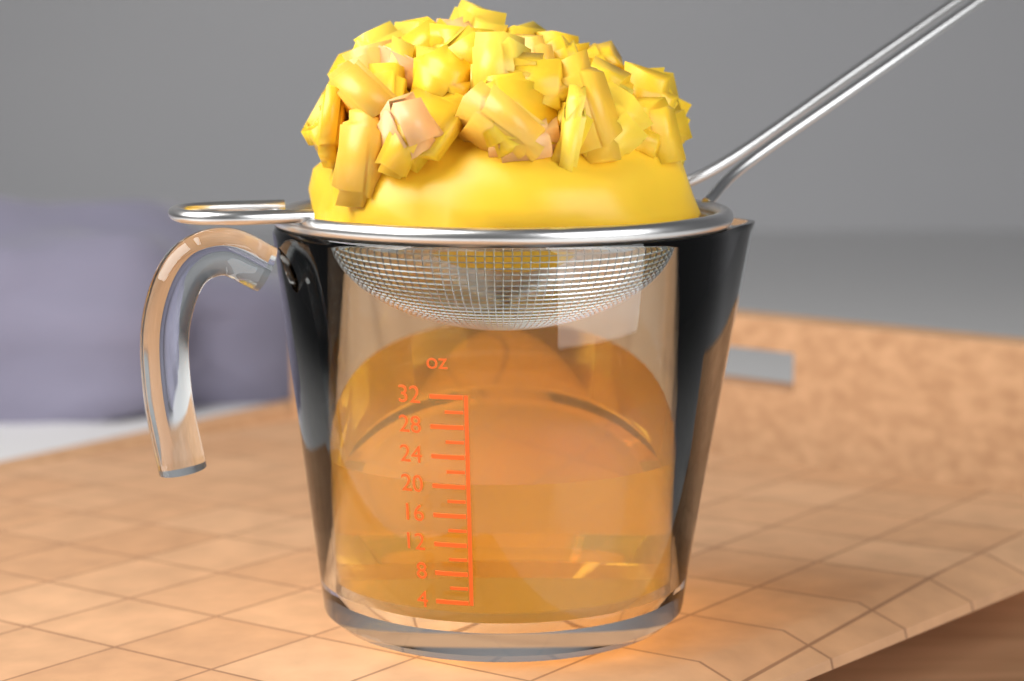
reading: 20 oz
